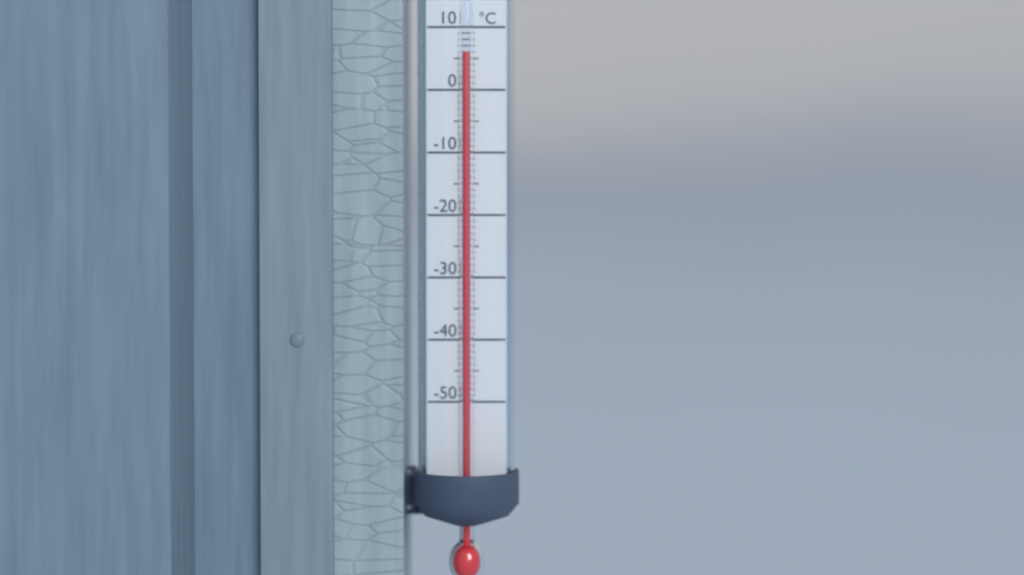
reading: 6 °C
